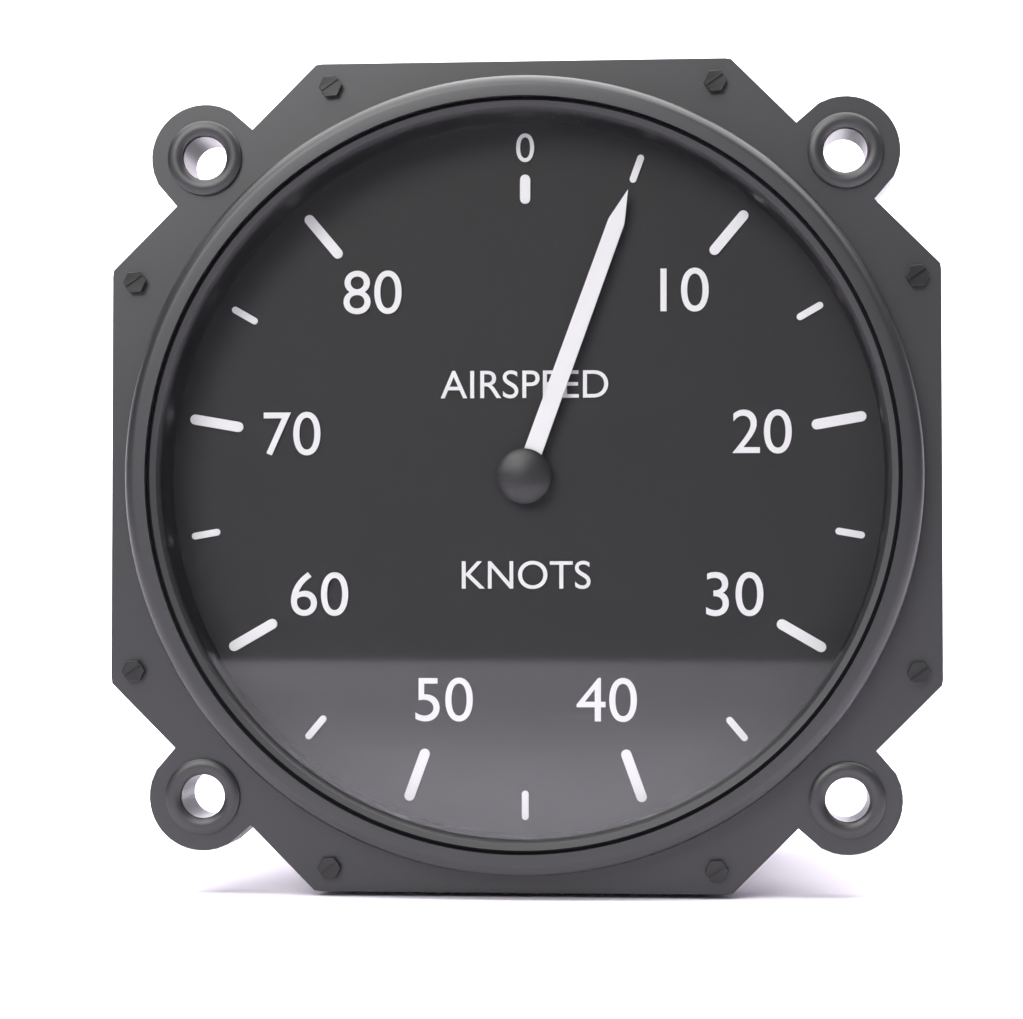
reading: 5 knots
